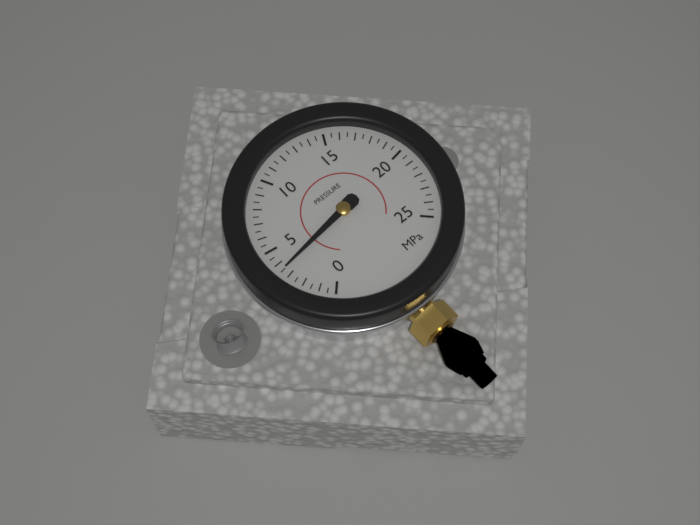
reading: 3.5 MPa
